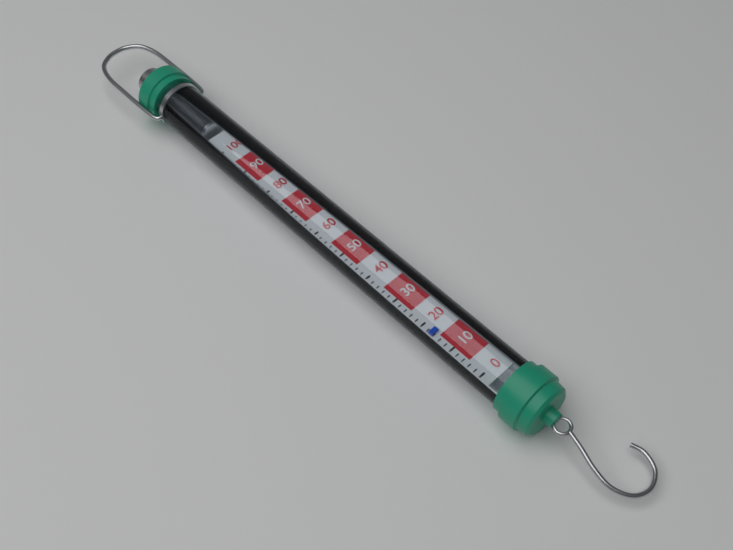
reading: 16 (no unit)
